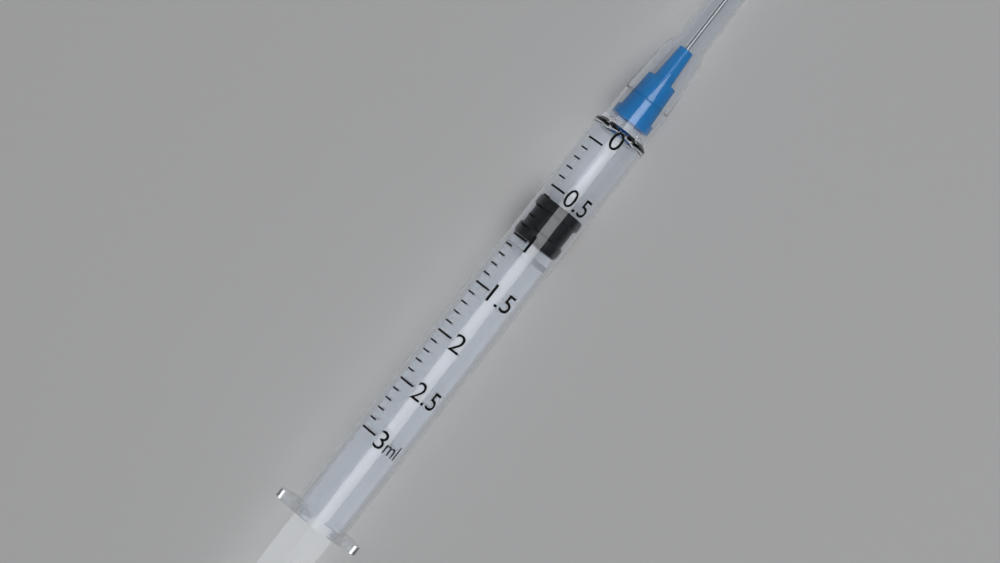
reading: 0.6 ml
